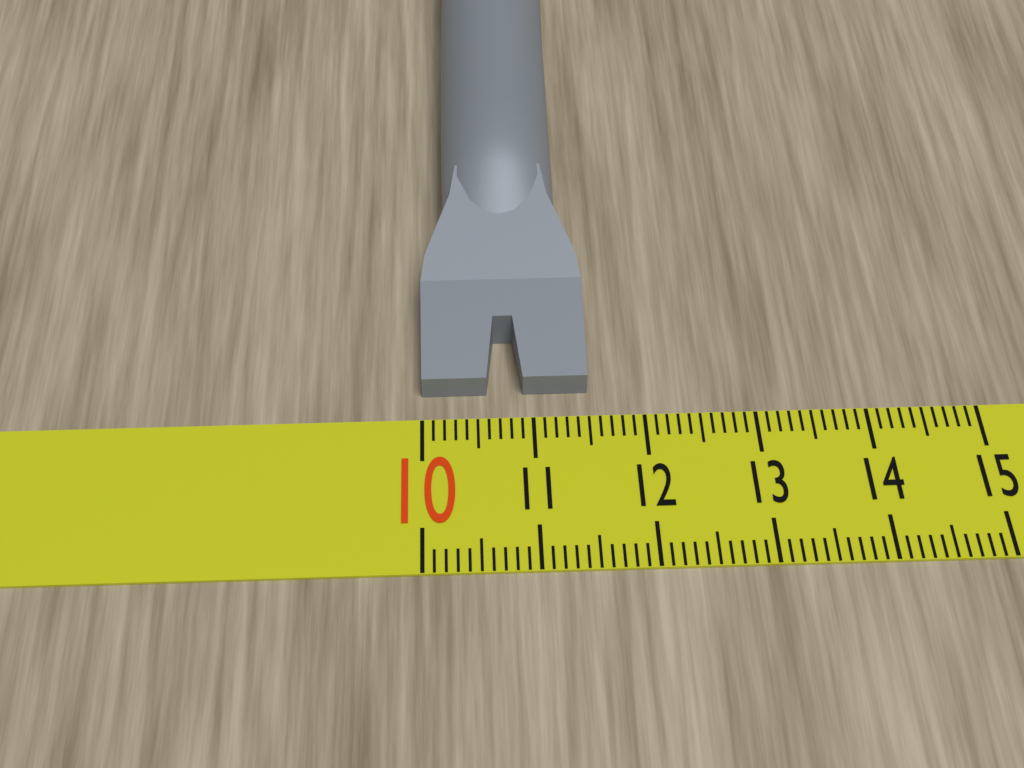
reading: 11.5 (no unit)
